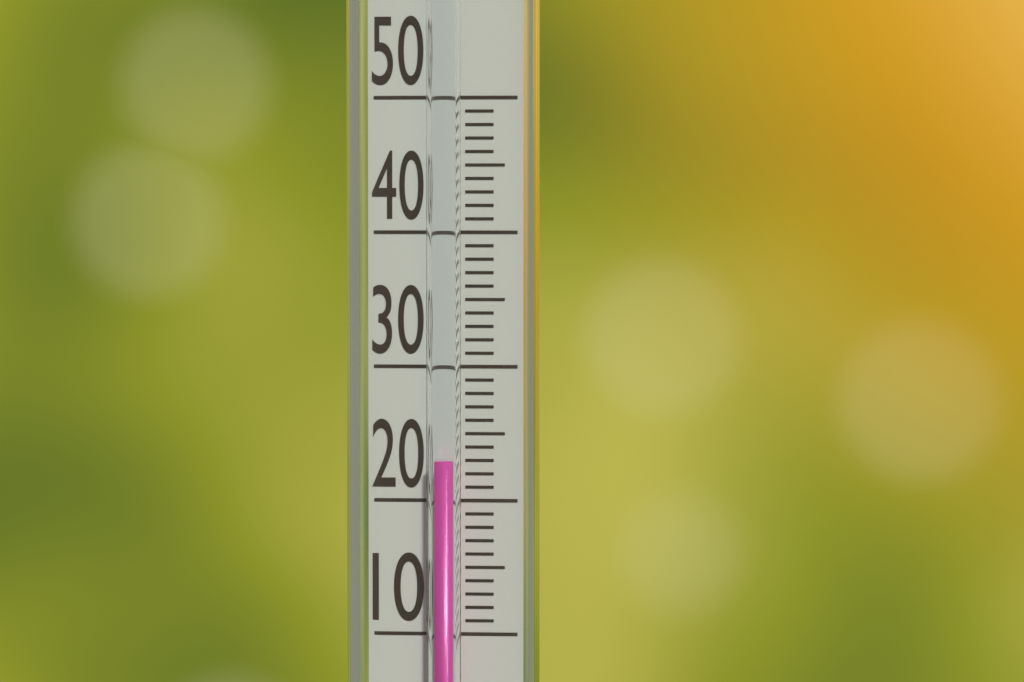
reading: 23 (no unit)
